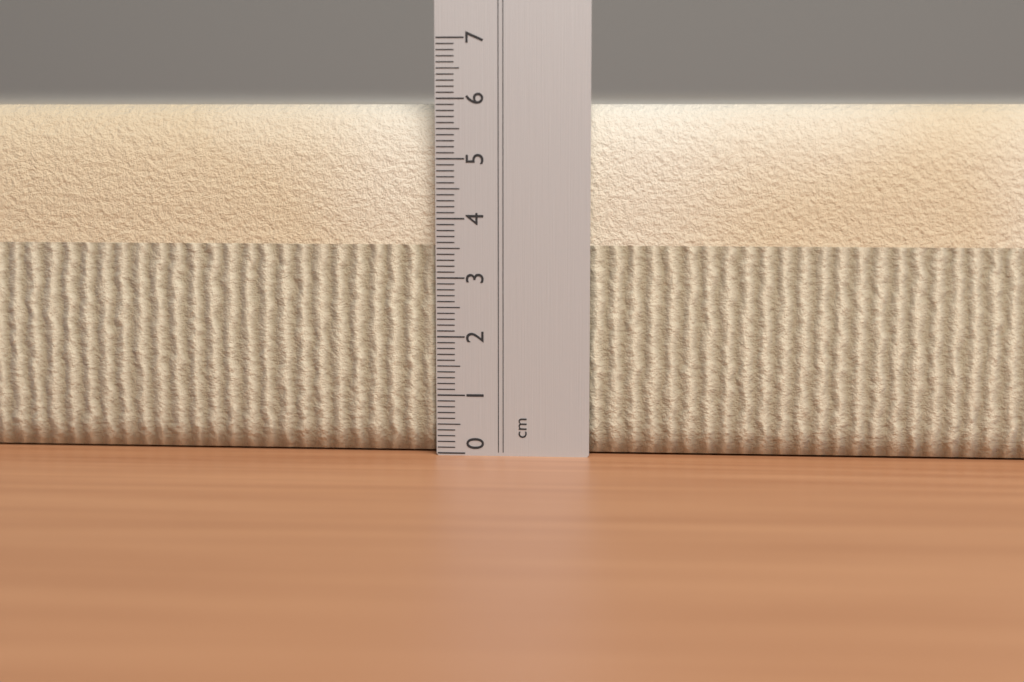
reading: 5.9 cm
